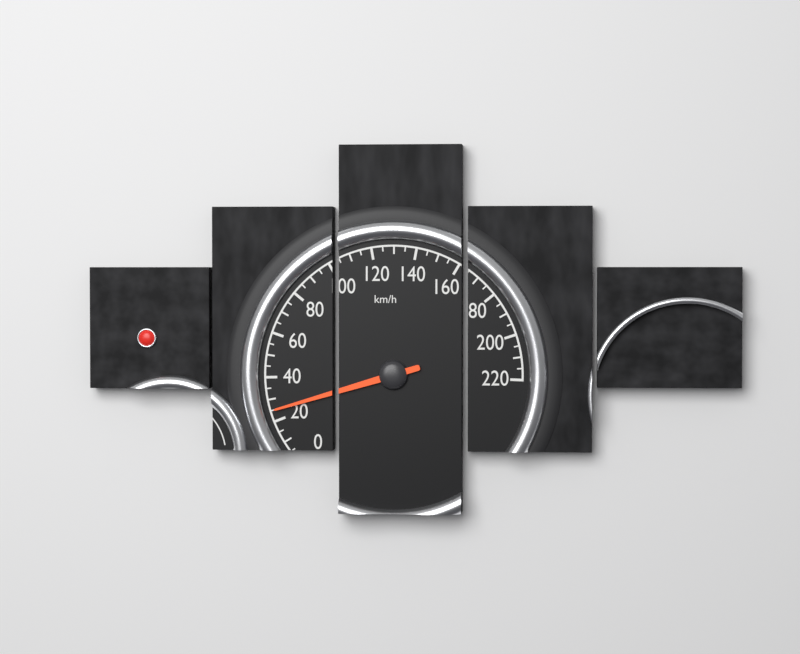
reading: 25 km/h
